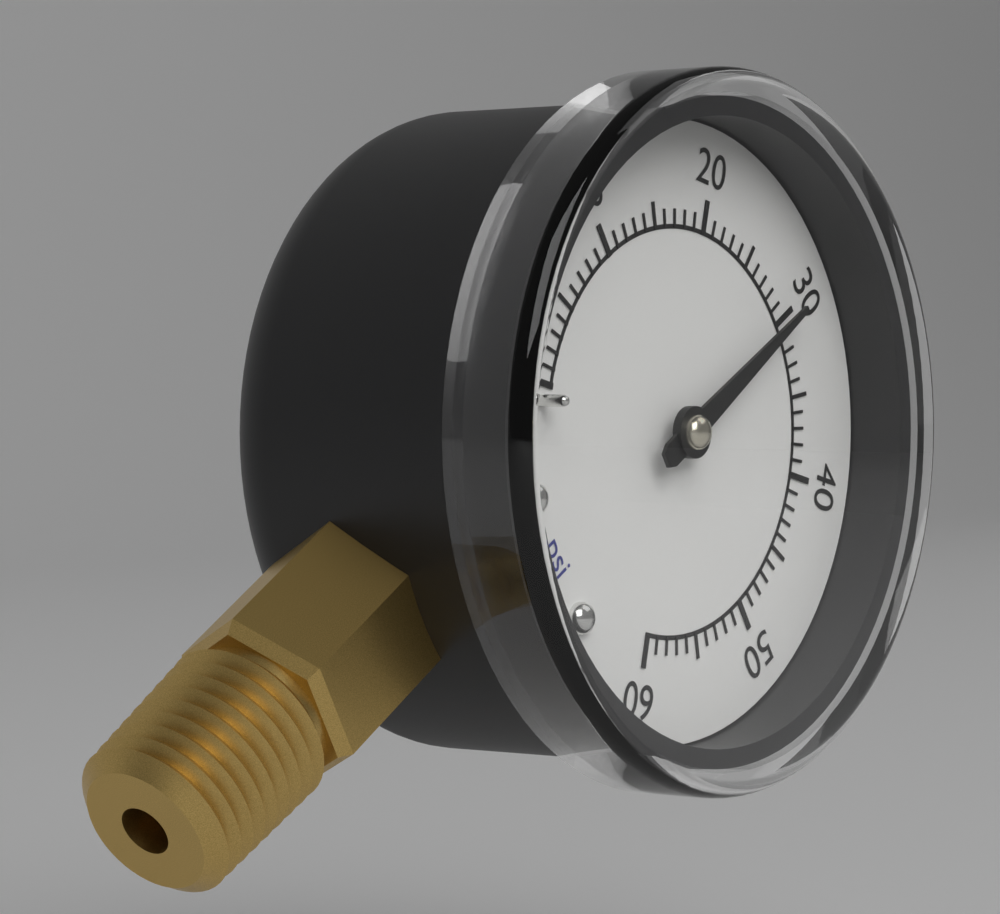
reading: 30 psi
